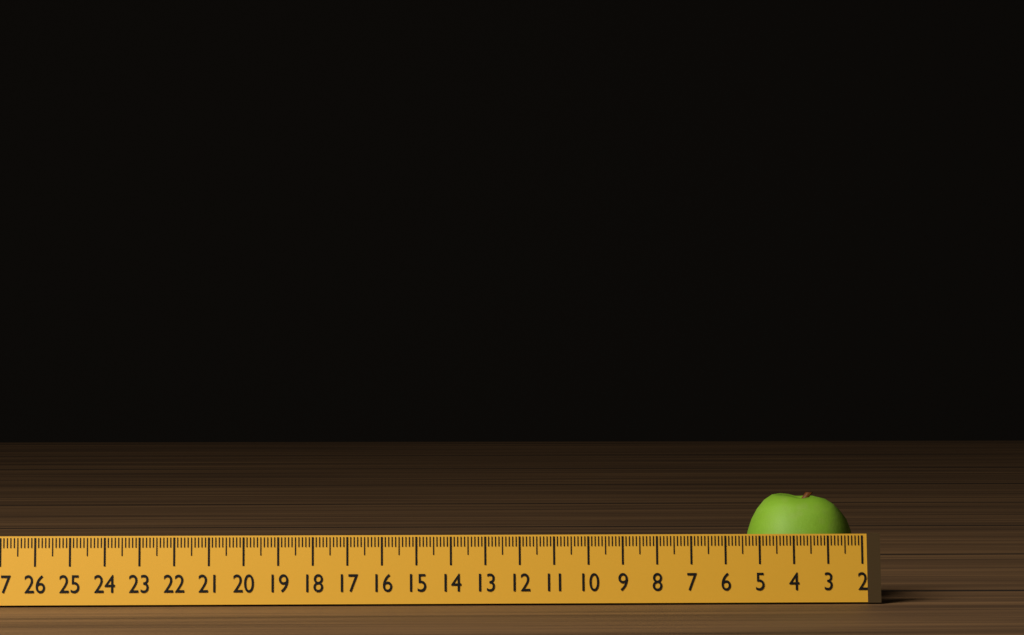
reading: 5.2 (no unit)
